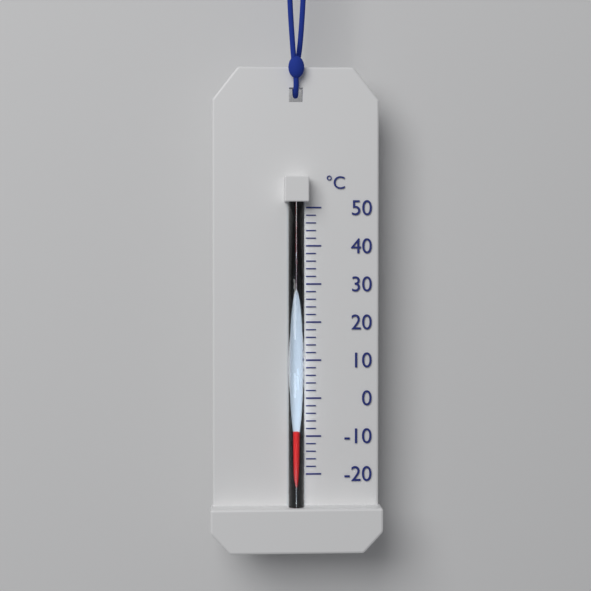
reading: -8 °C
